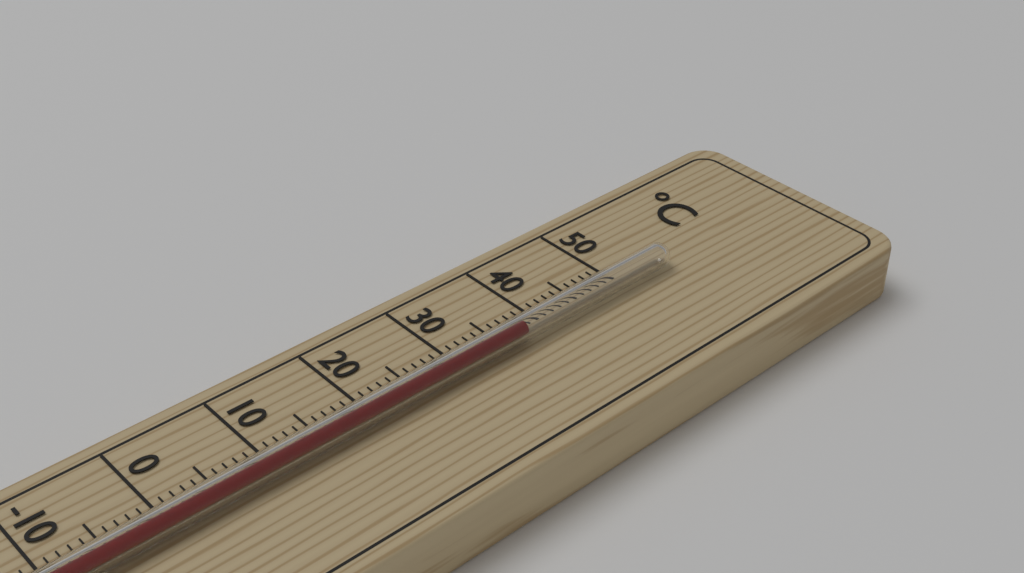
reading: 37 °C
